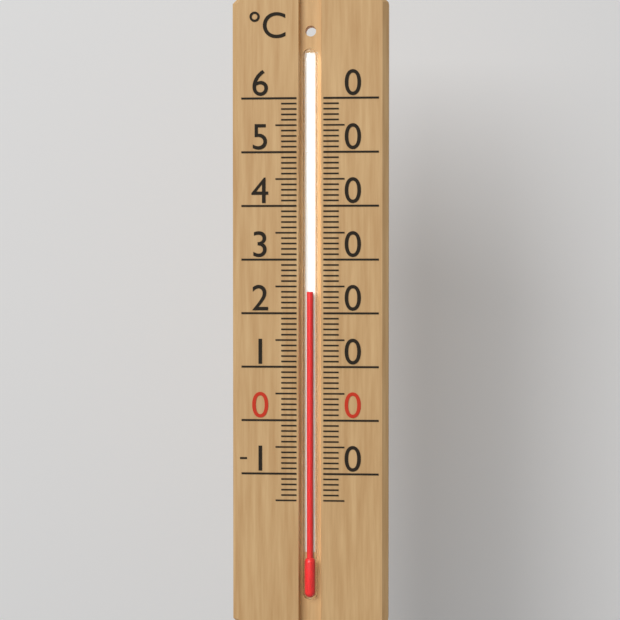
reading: 24 °C
